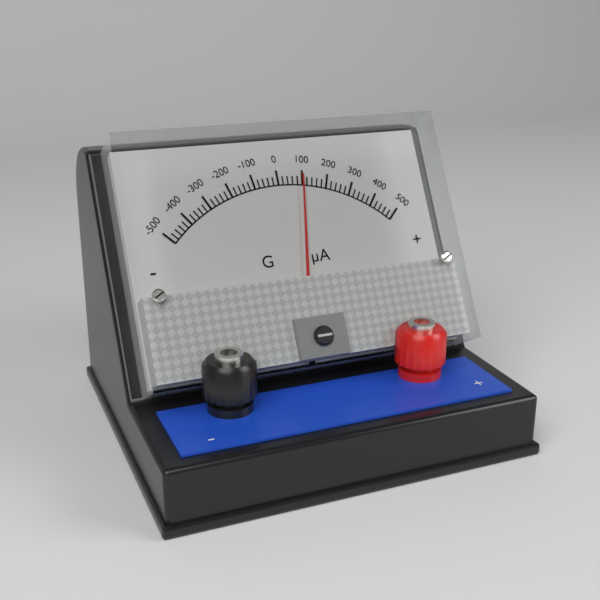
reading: 100 µA
